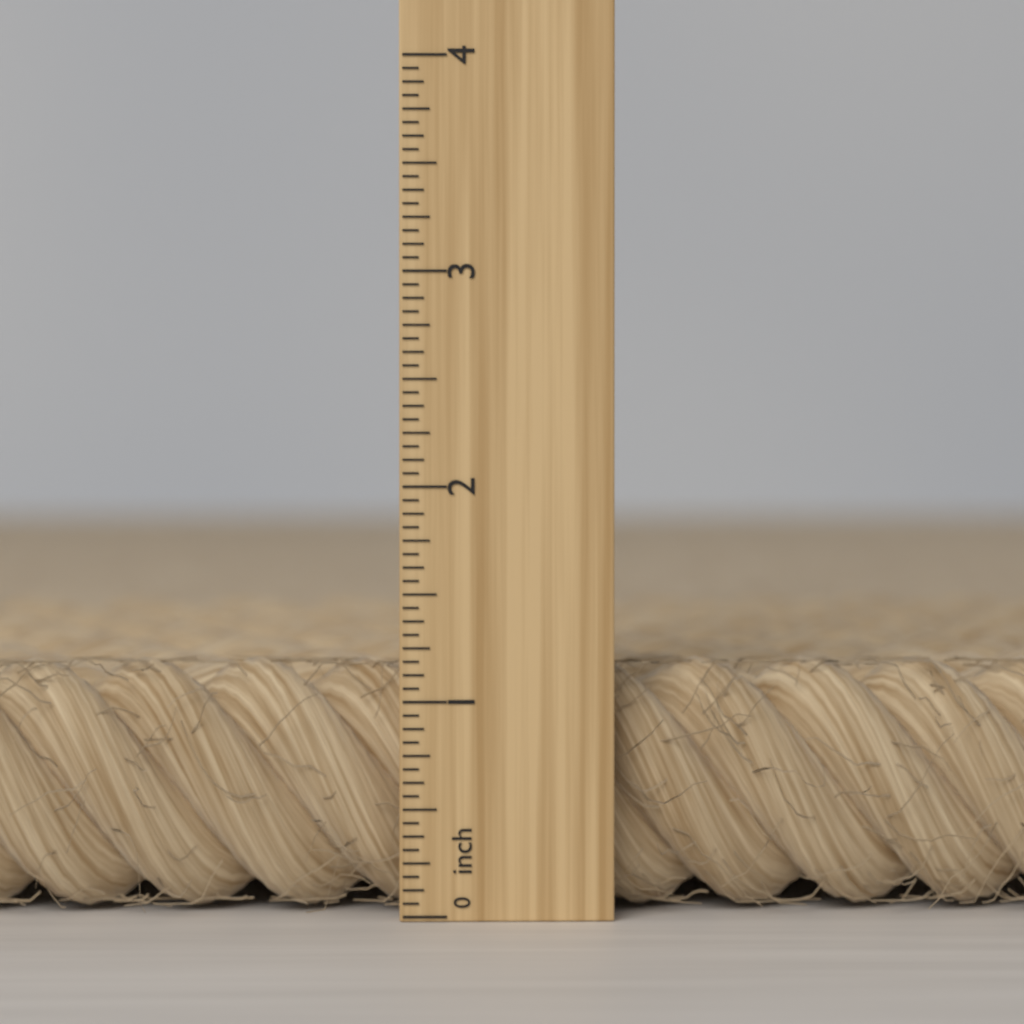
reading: 1.1875 inch
